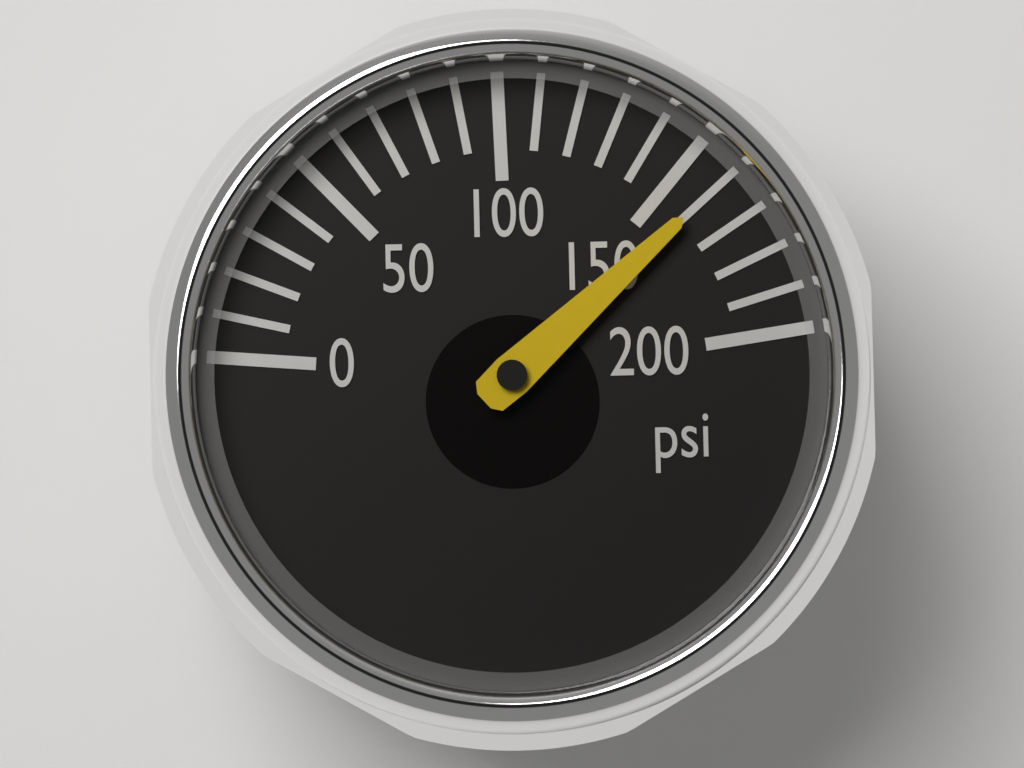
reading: 160 psi
